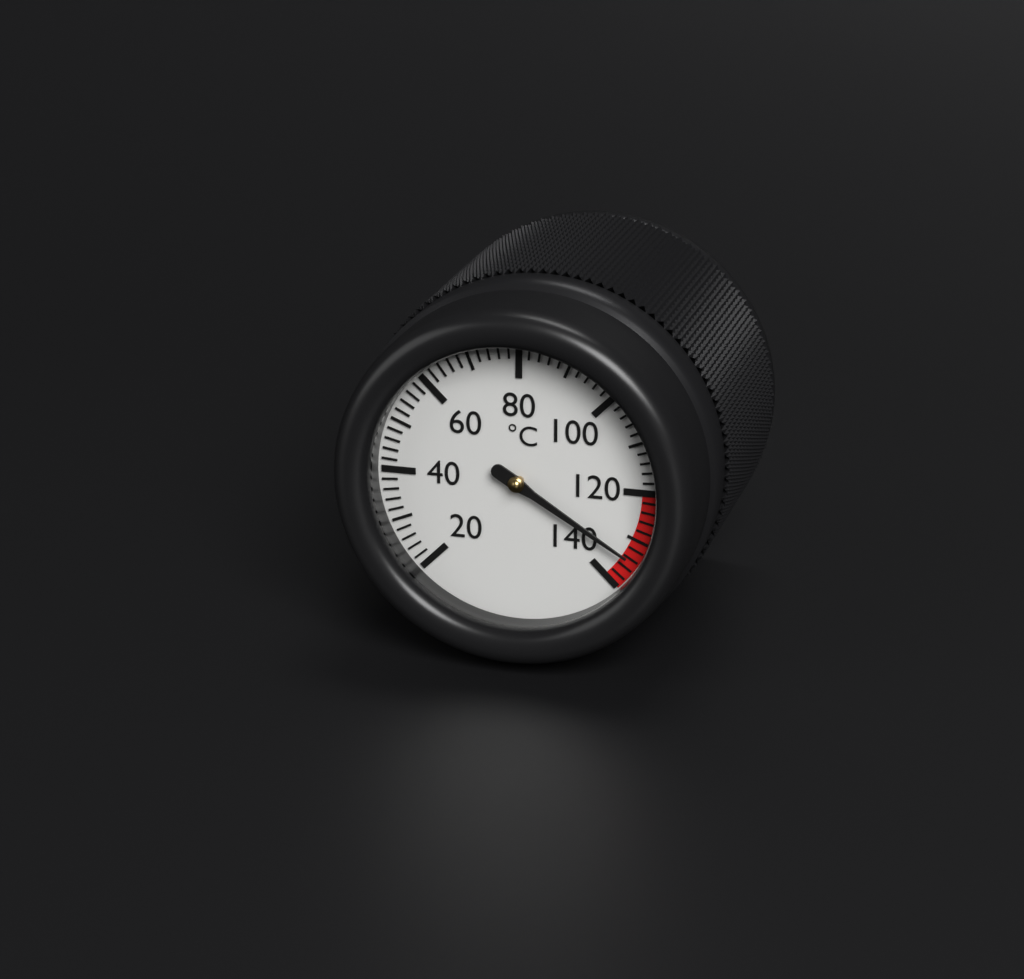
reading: 134 °C
